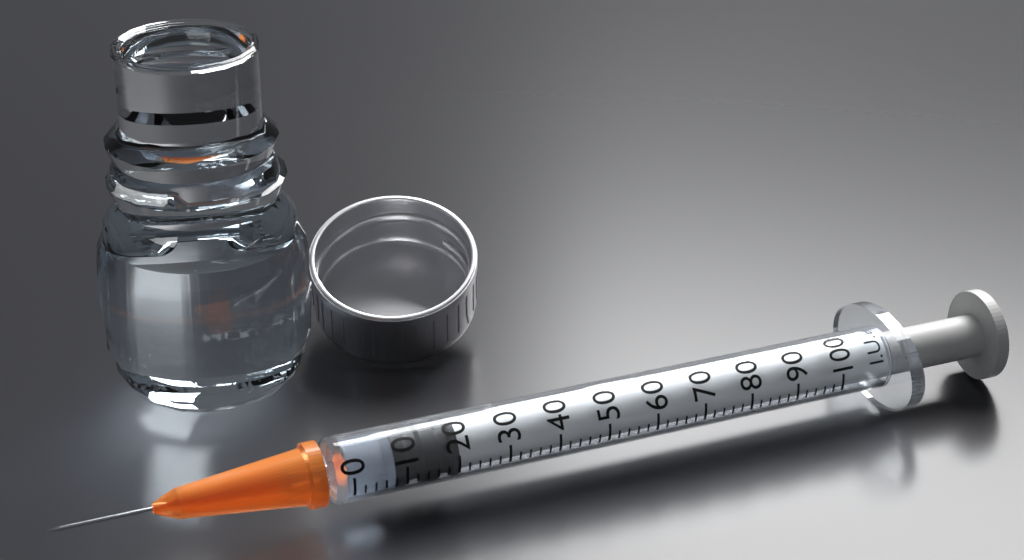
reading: 8 I.U.
